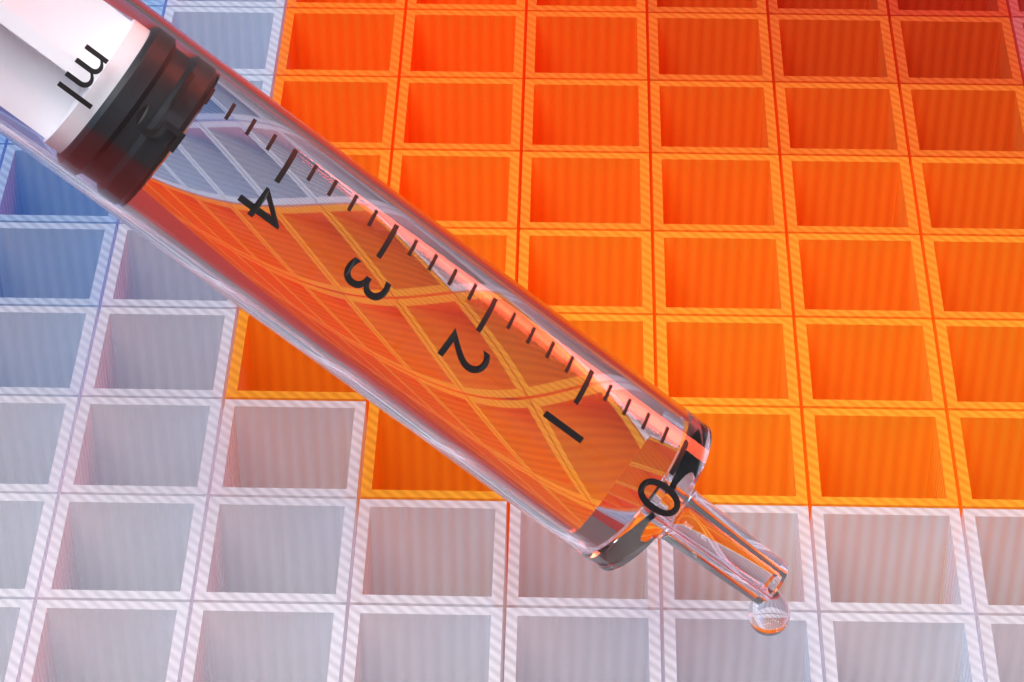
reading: 4.8 ml
